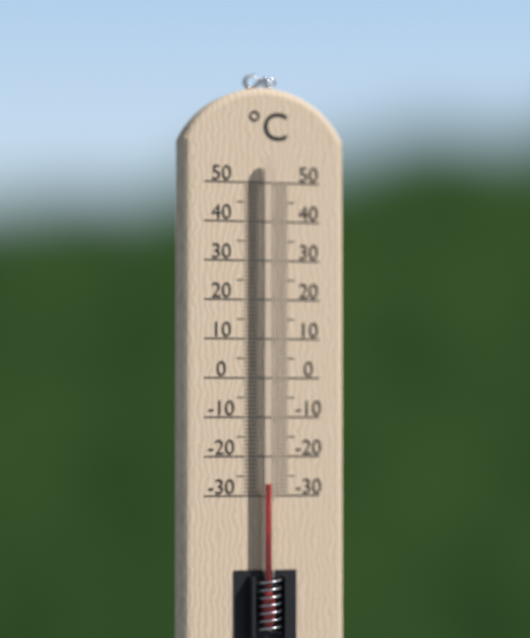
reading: -27 °C
